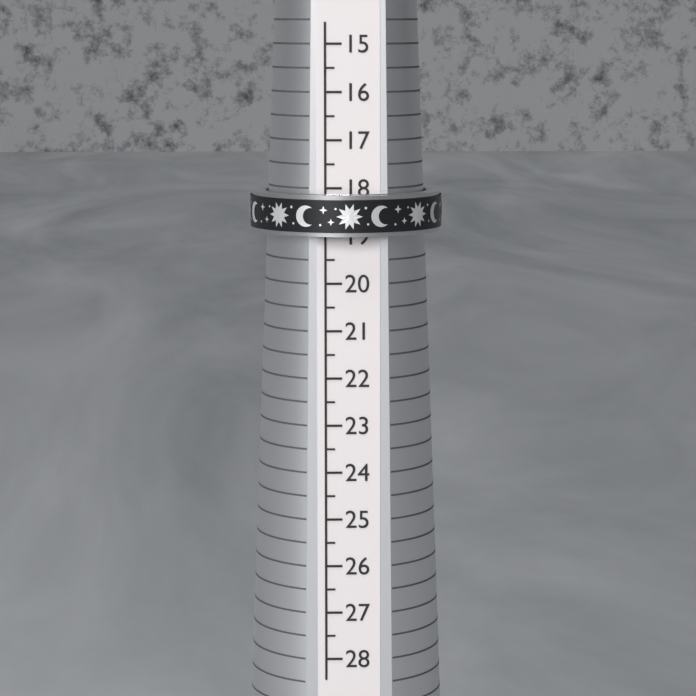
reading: 19.0 (no unit)
